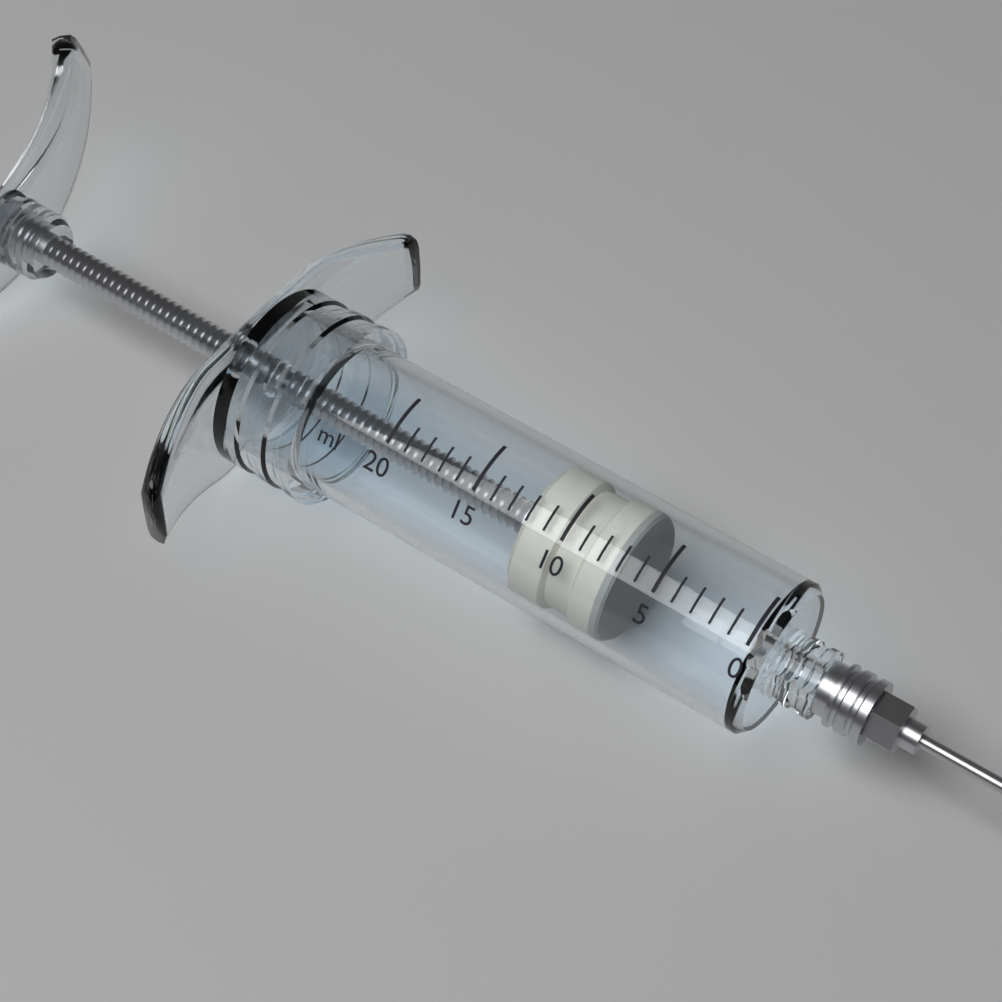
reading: 7 ml
